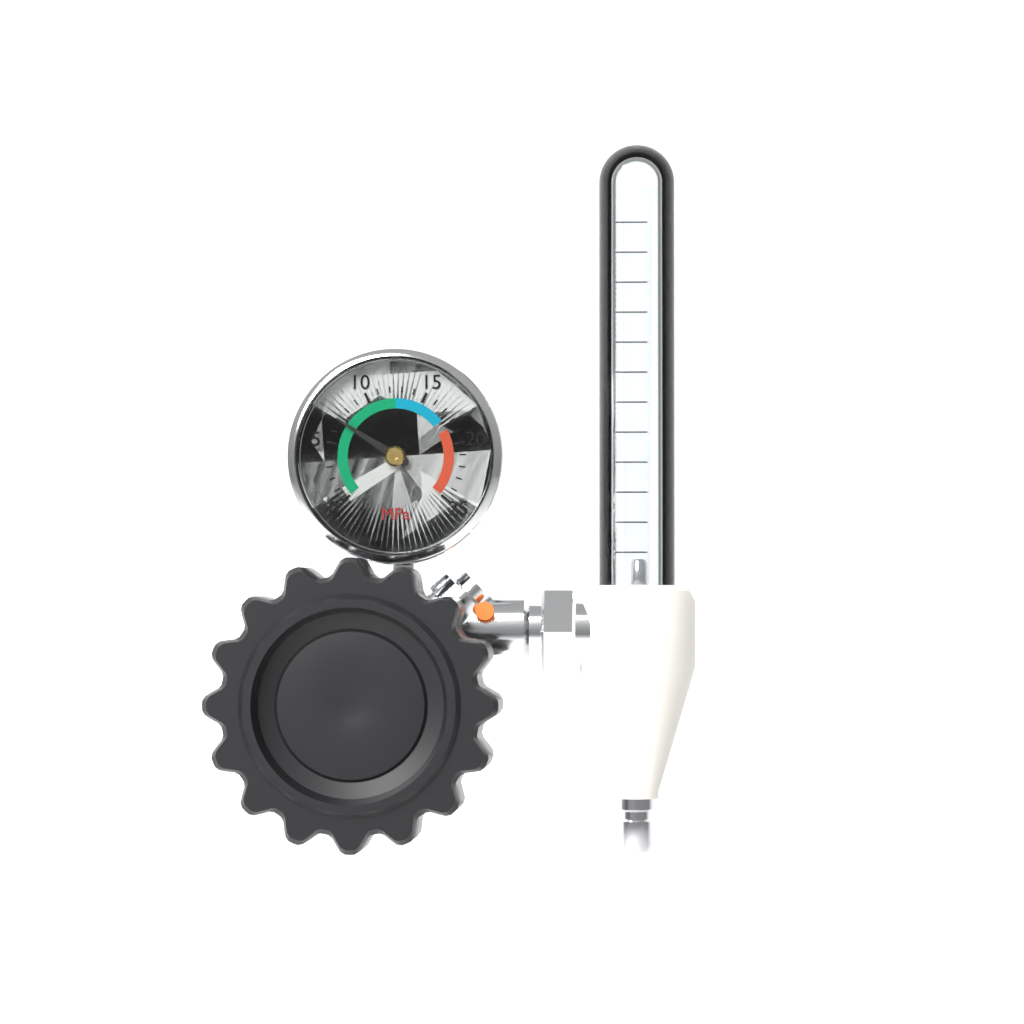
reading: 7 MPa
